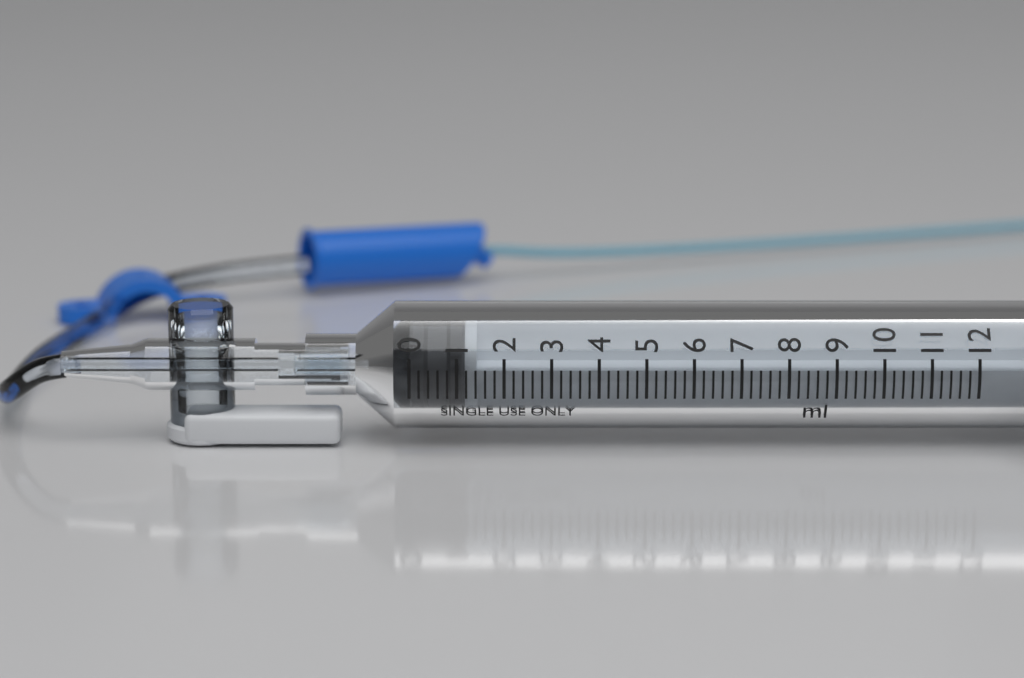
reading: 0.0 ml
